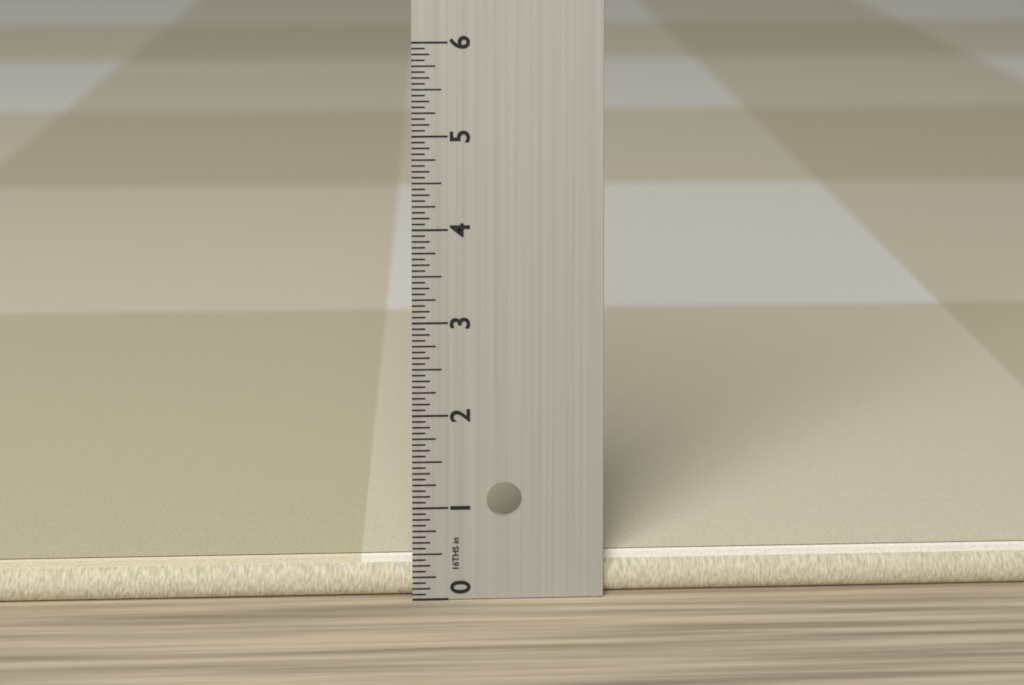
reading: 0.4375 in
